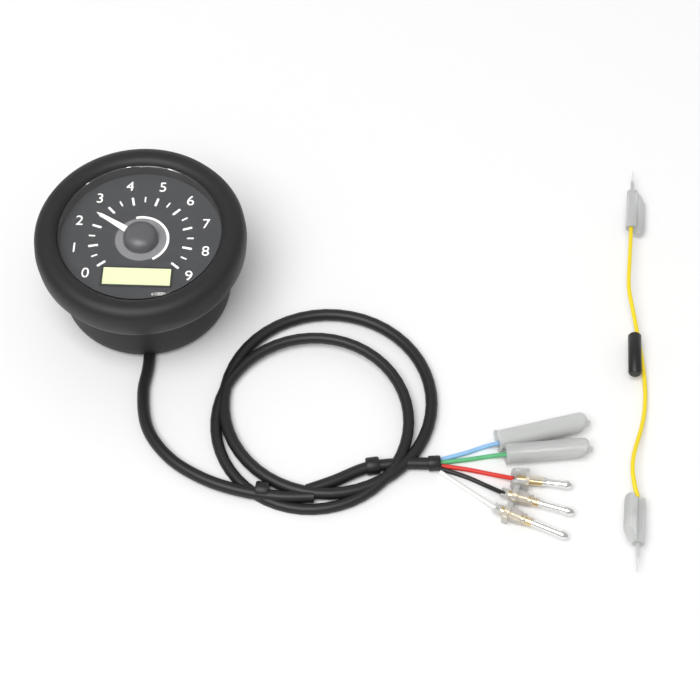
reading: 2.5 x1000r/min
